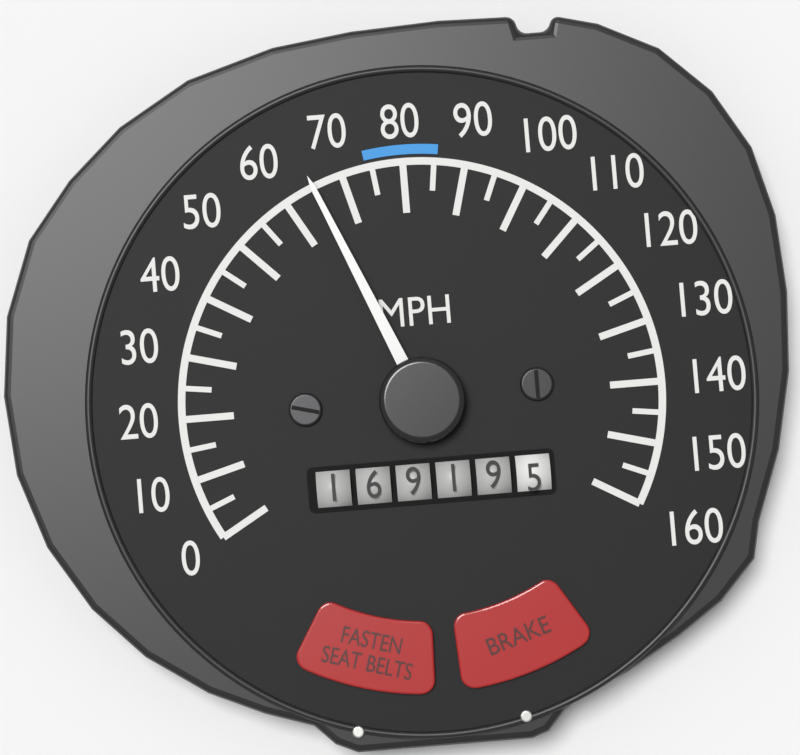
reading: 65 MPH
